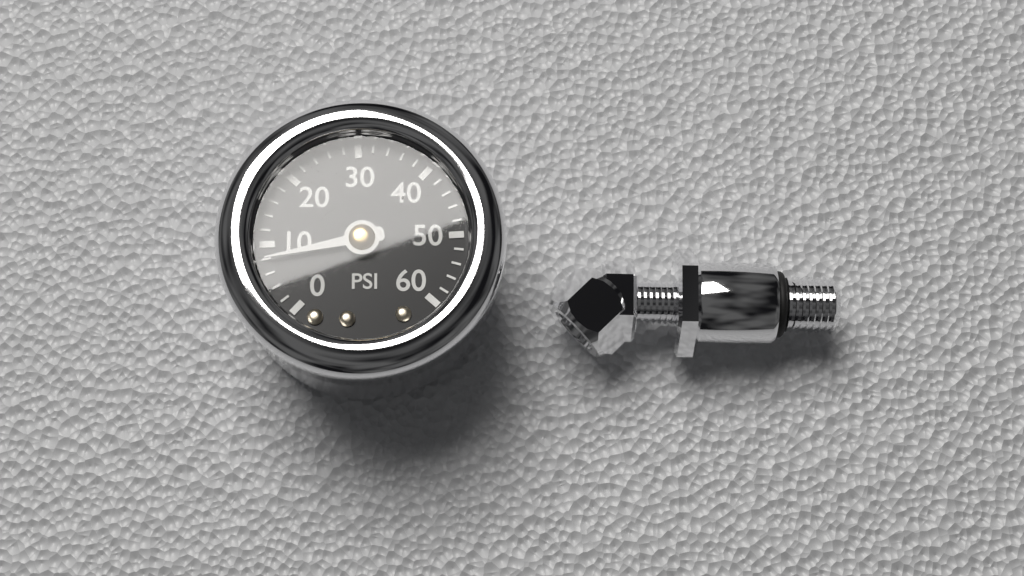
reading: 8 psi
